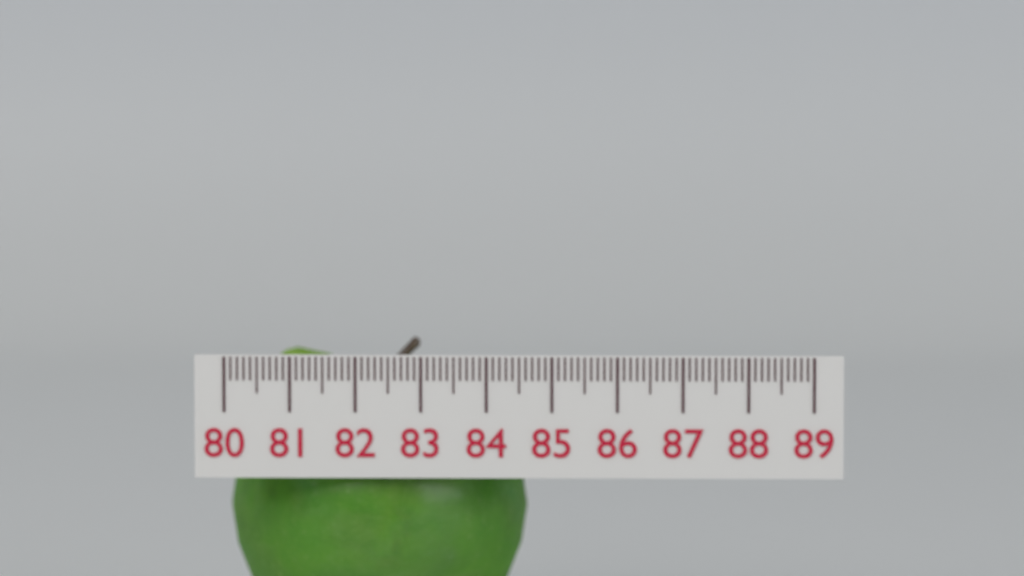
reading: 84.6 (no unit)
